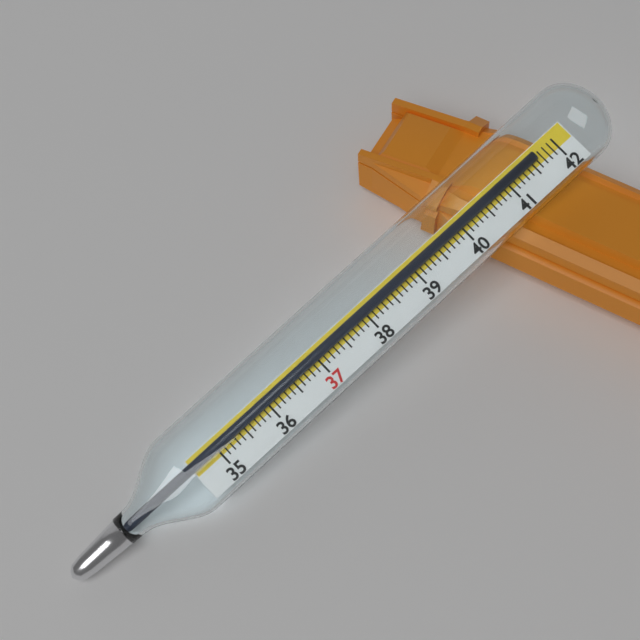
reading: 41.6 (no unit)
